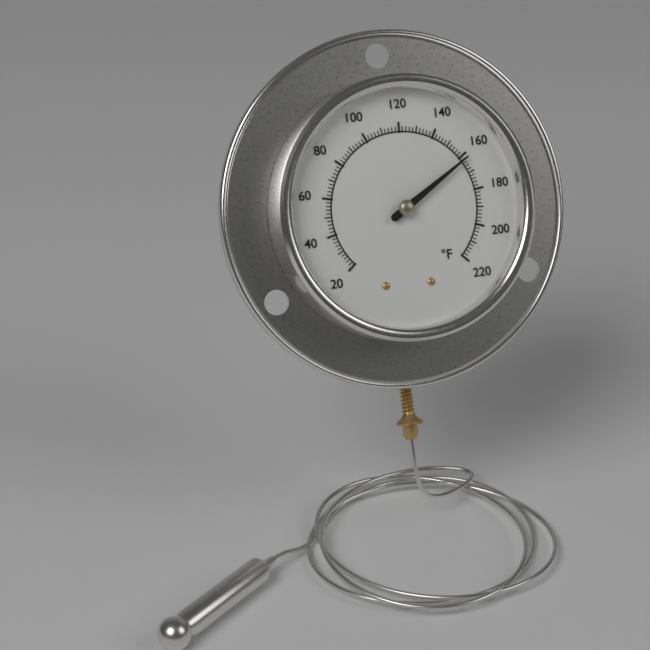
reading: 162 °F
